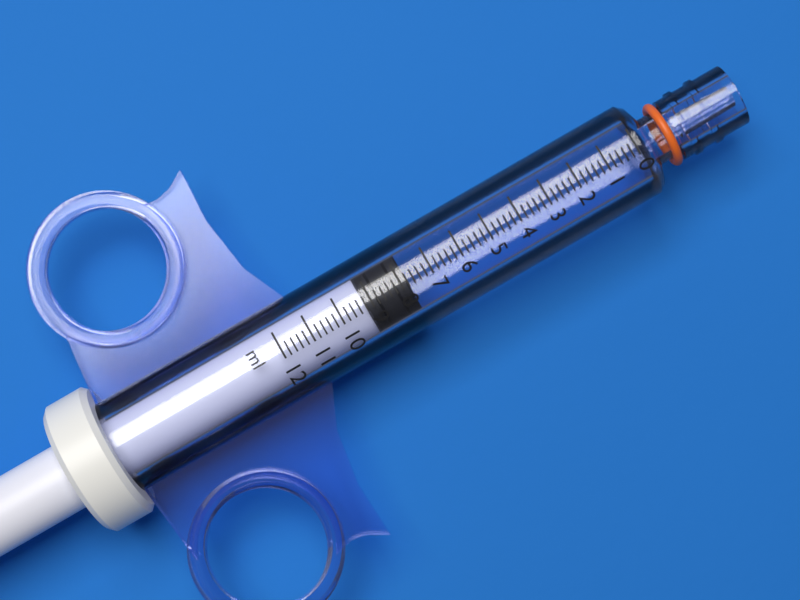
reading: 7.8 ml
